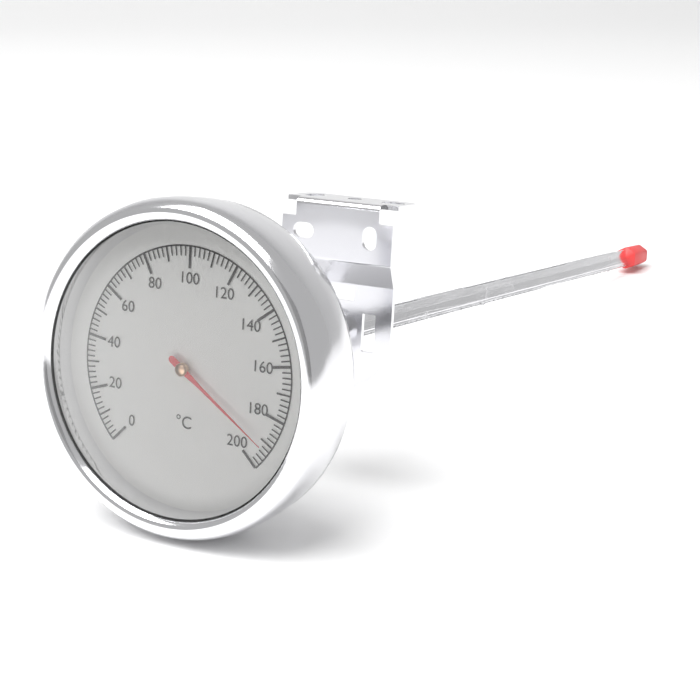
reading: 192 °C
